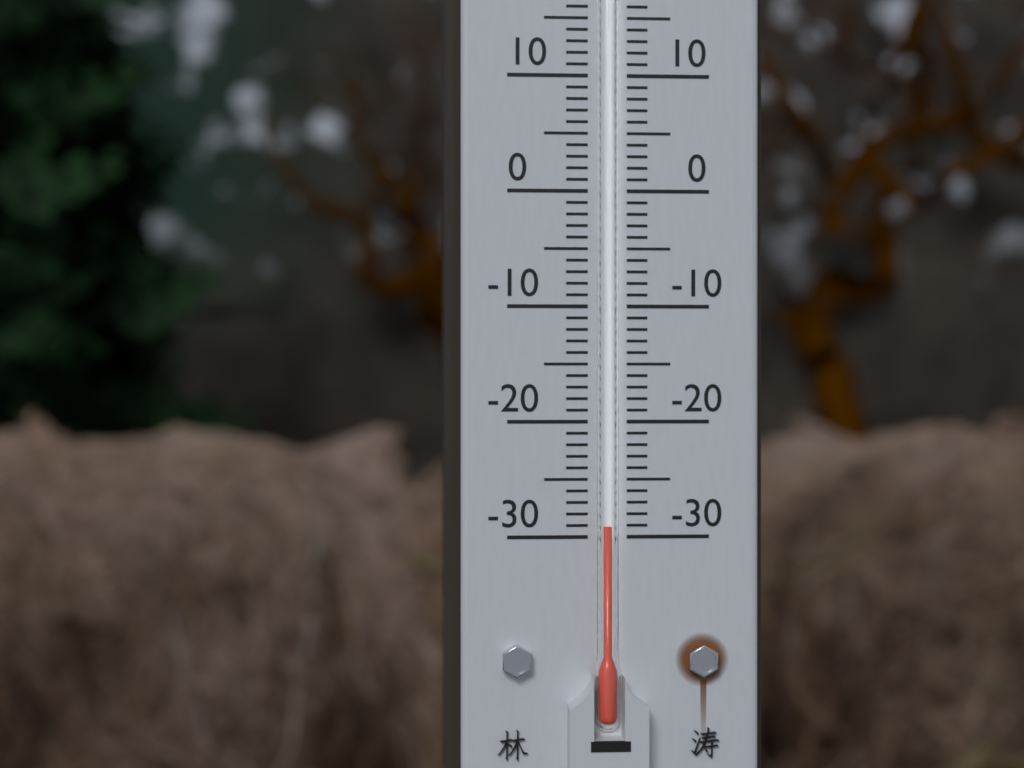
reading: -29 °C
